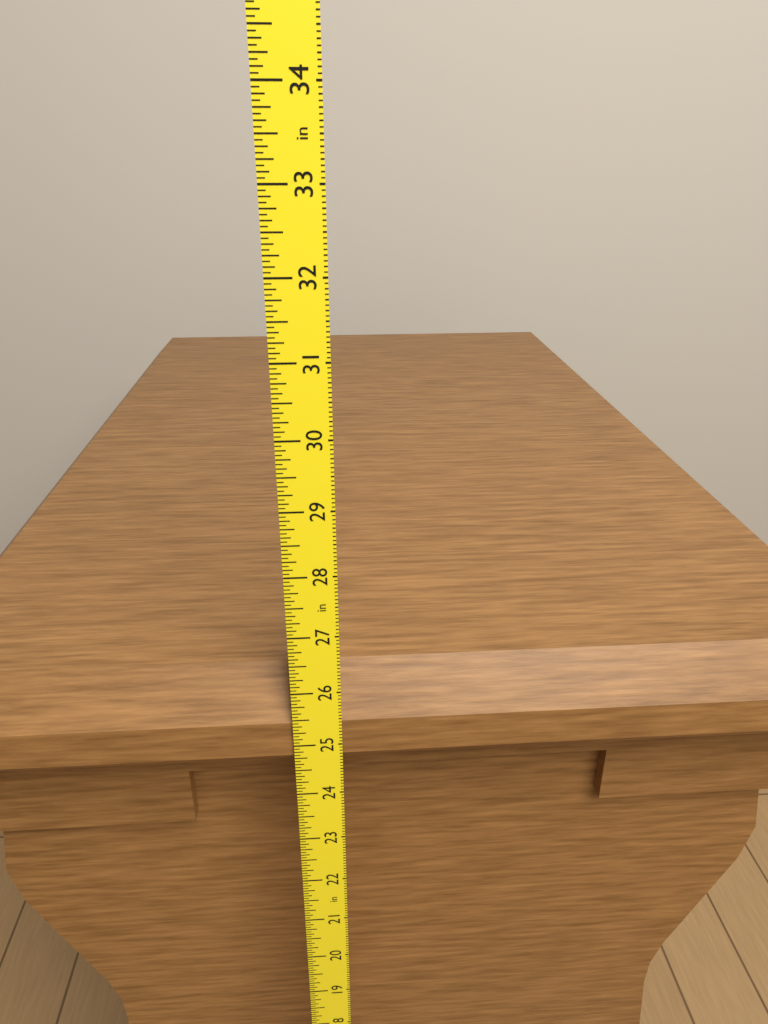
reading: 26.1875 in
